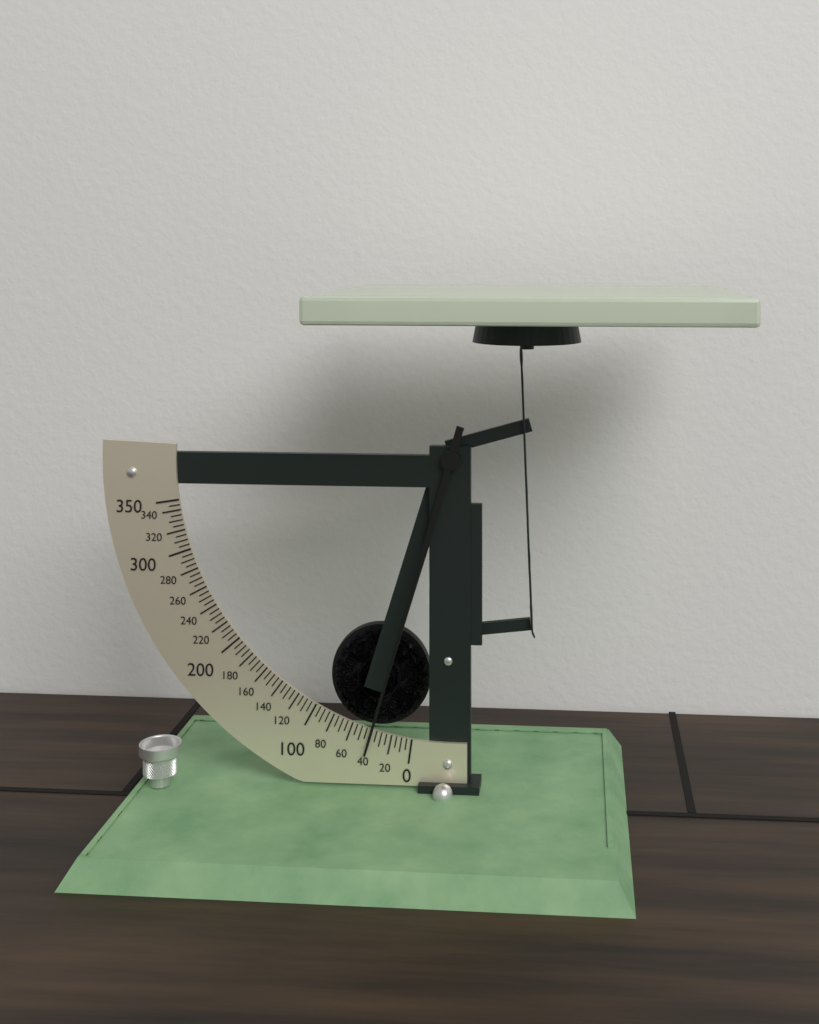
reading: 40 (no unit)
